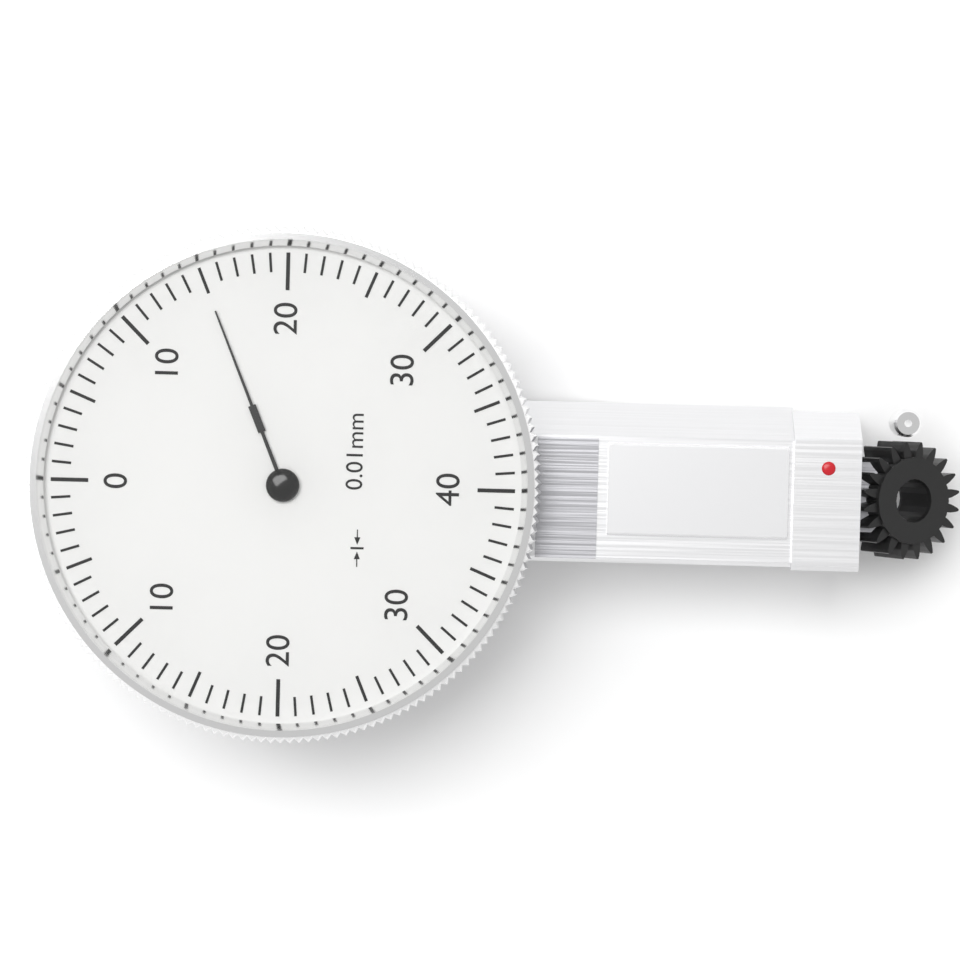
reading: 15 0.01mm
